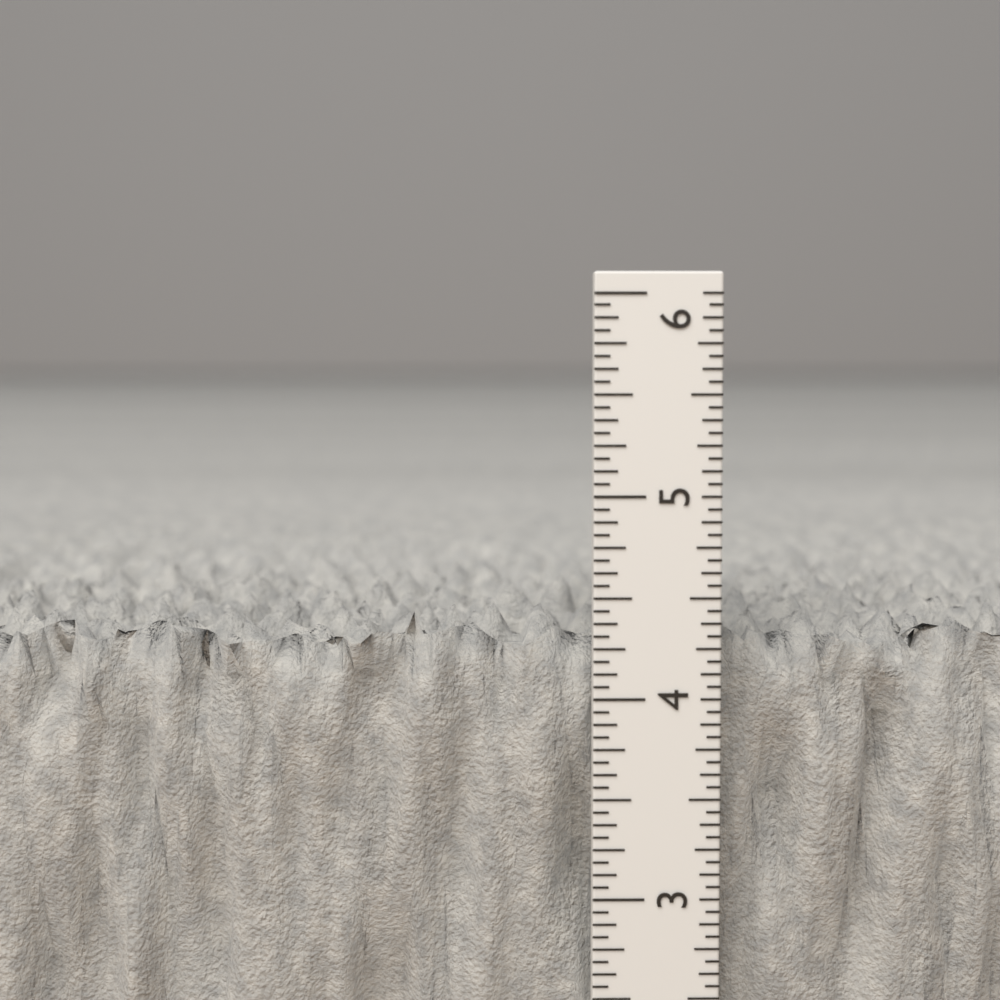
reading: 4.3750 in
